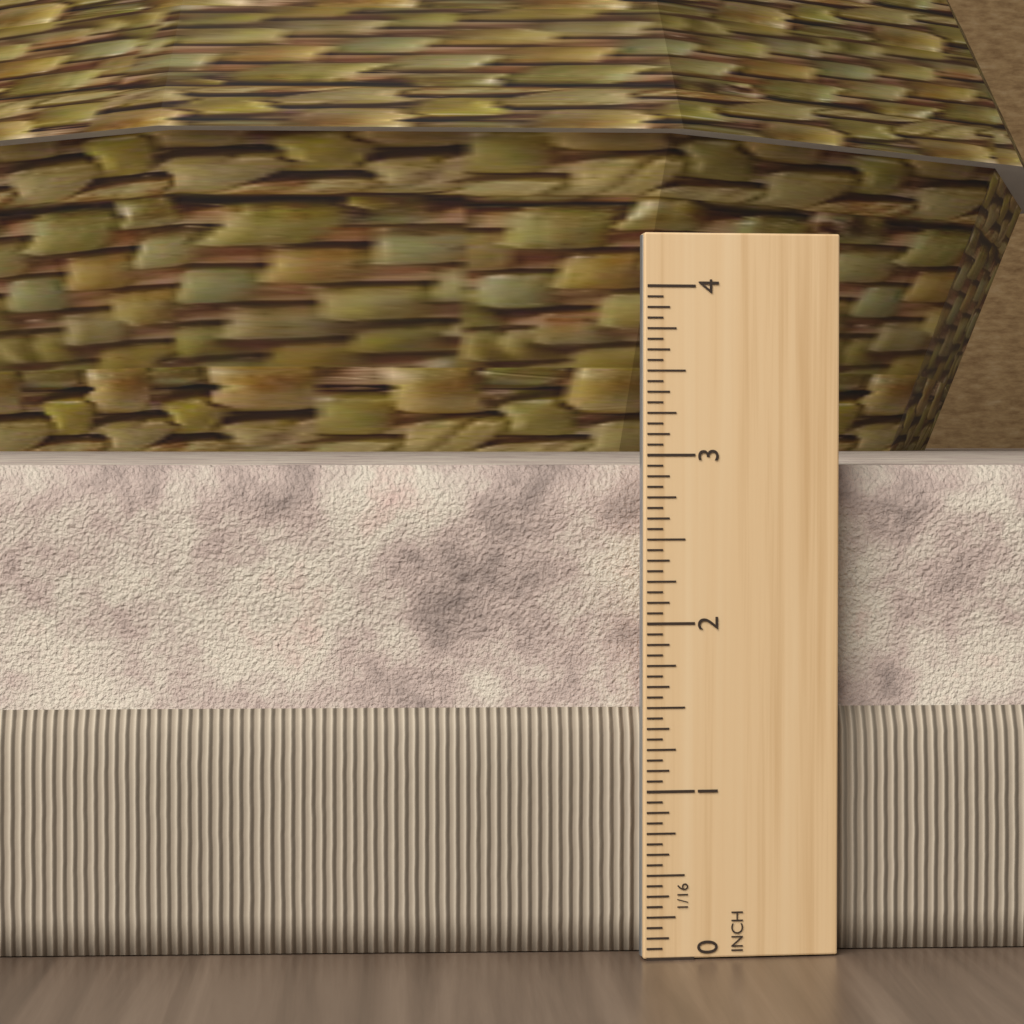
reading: 2.9375 in
